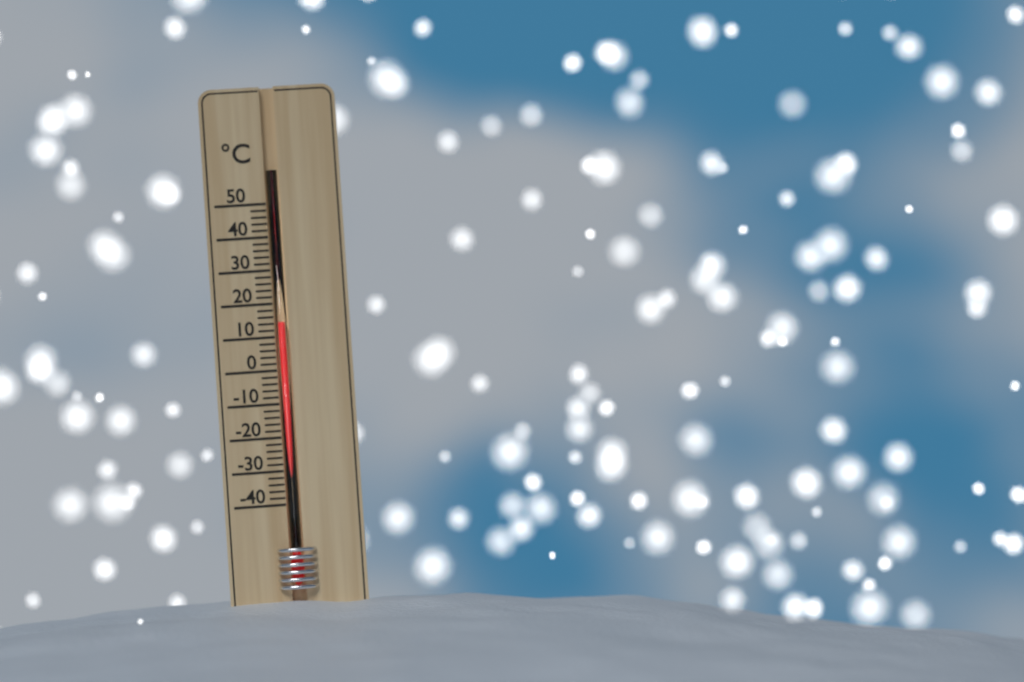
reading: 14 °C
